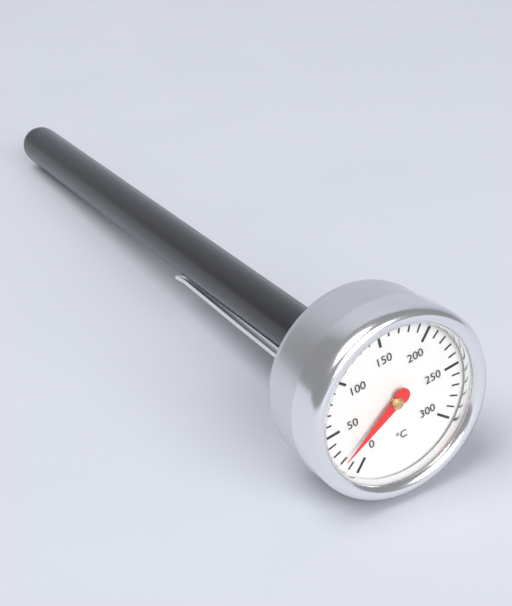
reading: 20 °C
